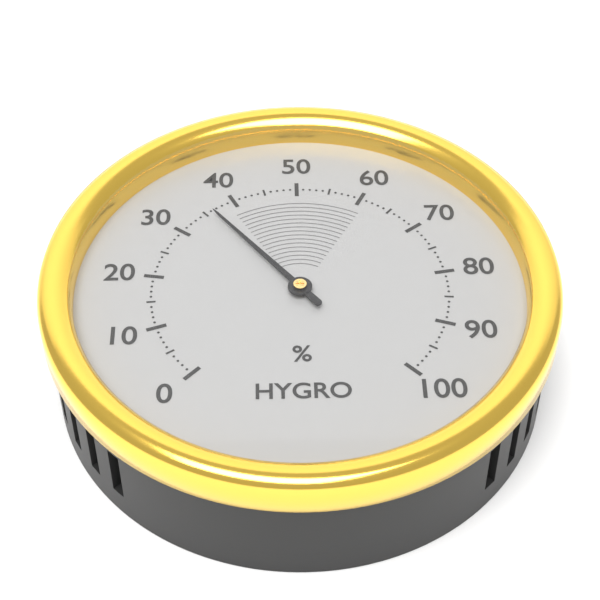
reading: 36 %
